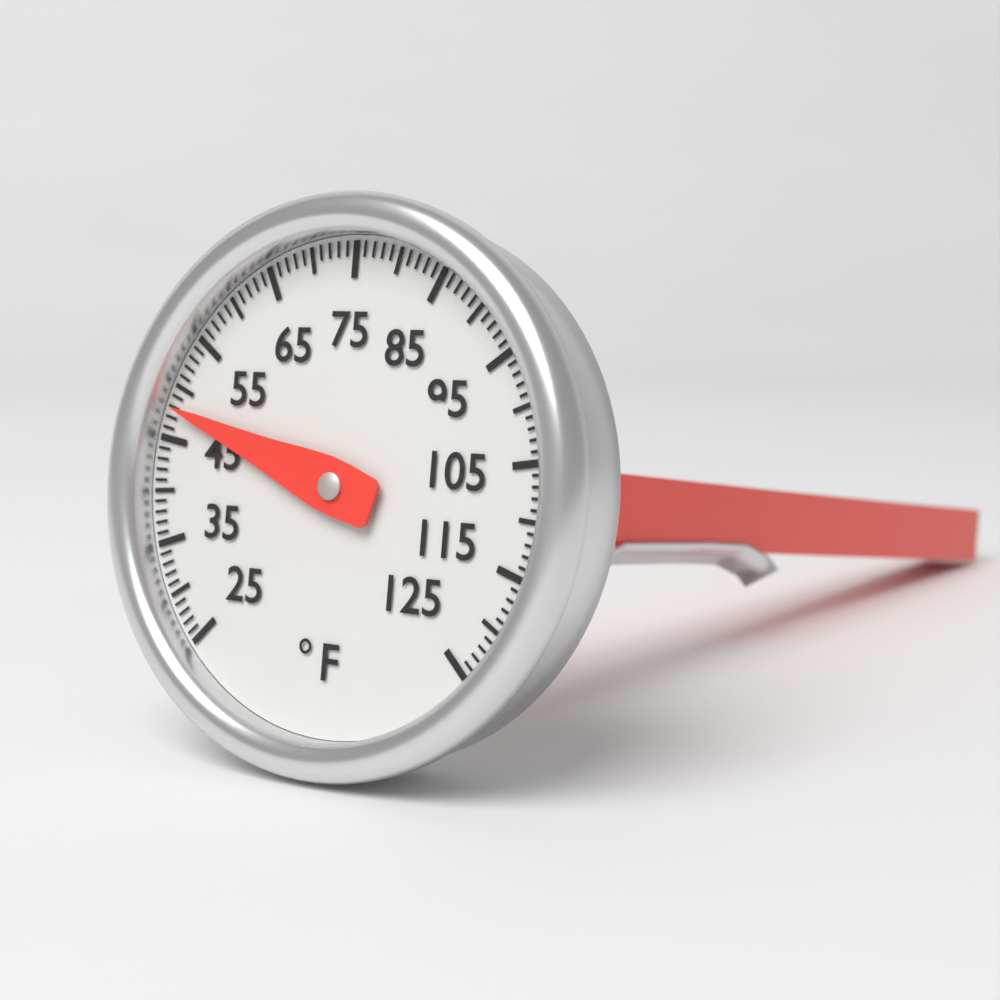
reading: 48 °F
